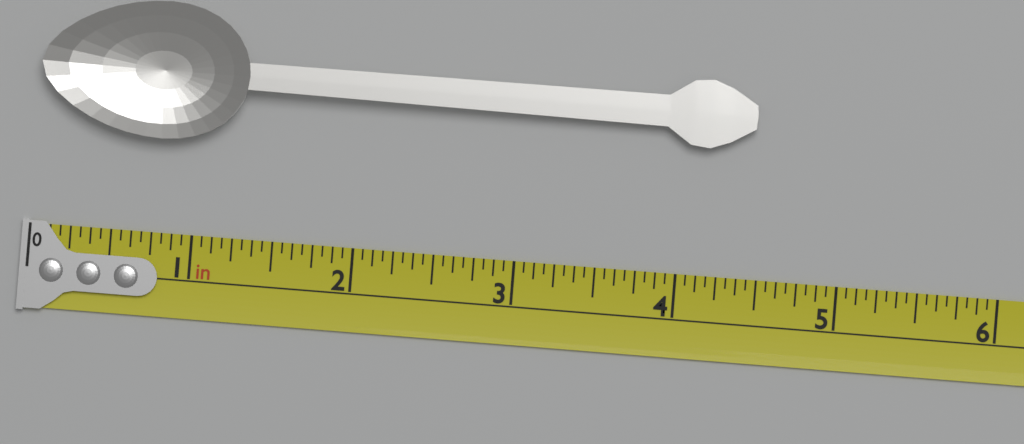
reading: 4.4375 in
